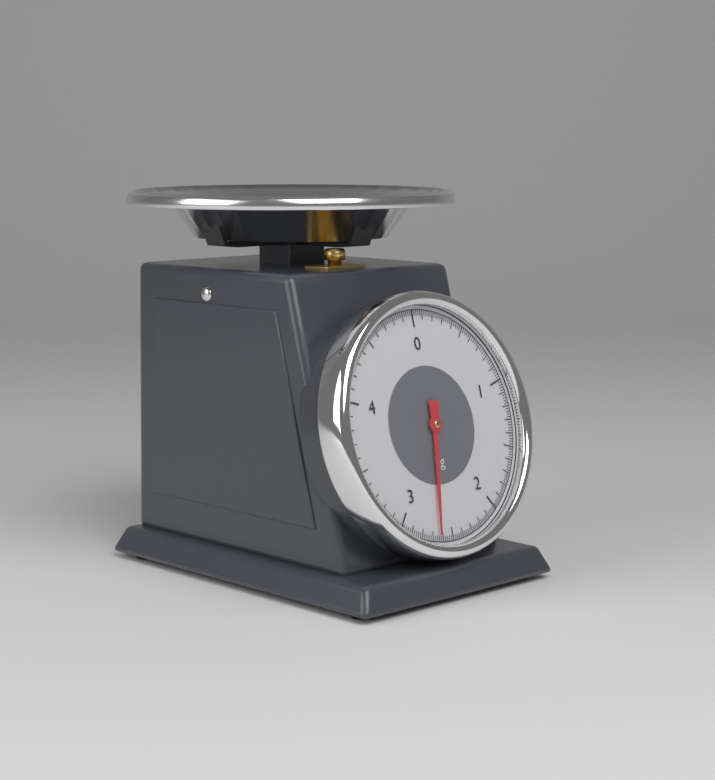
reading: 2.64 kg
